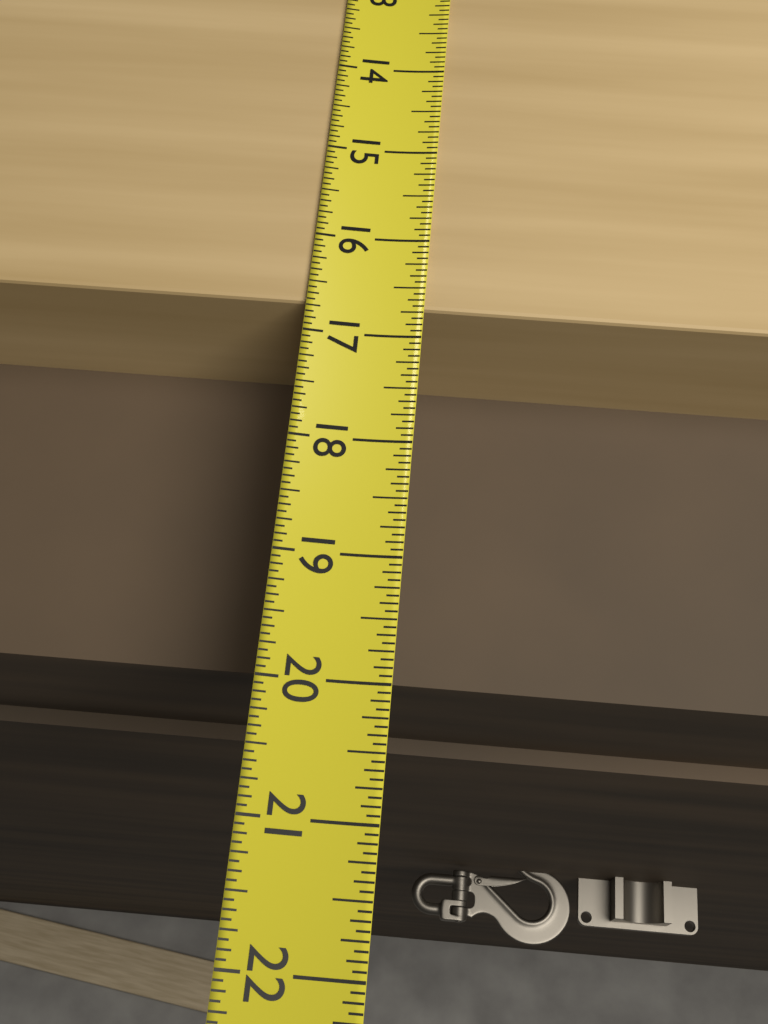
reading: 16.6875 (no unit)
